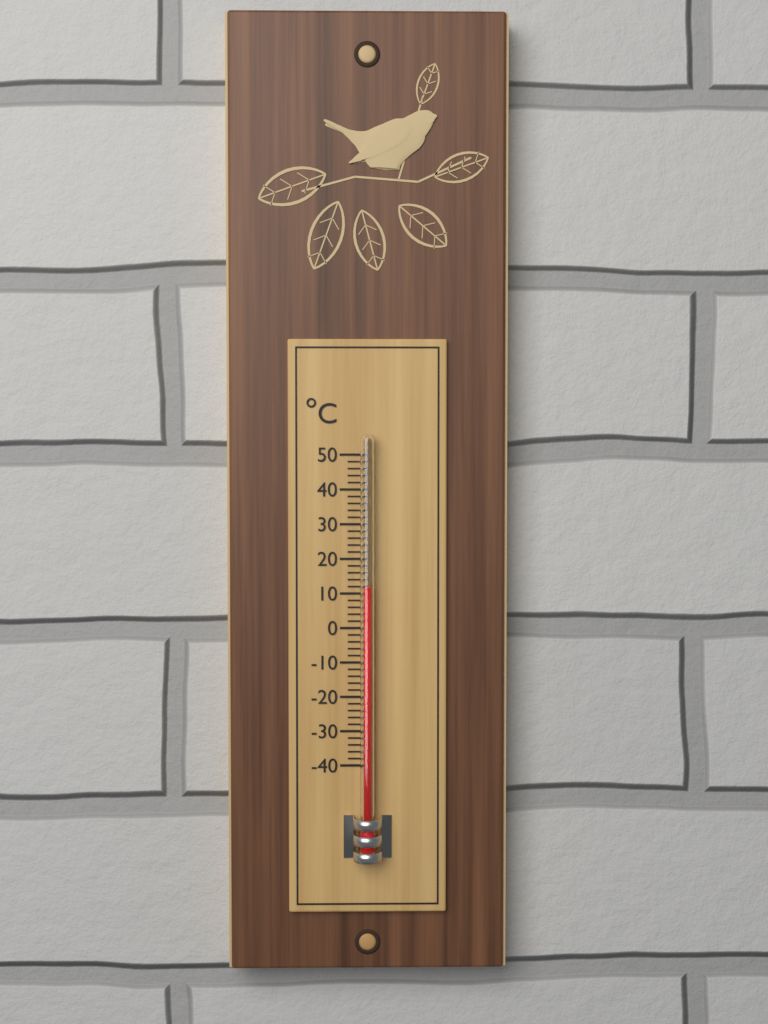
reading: 12 °C
